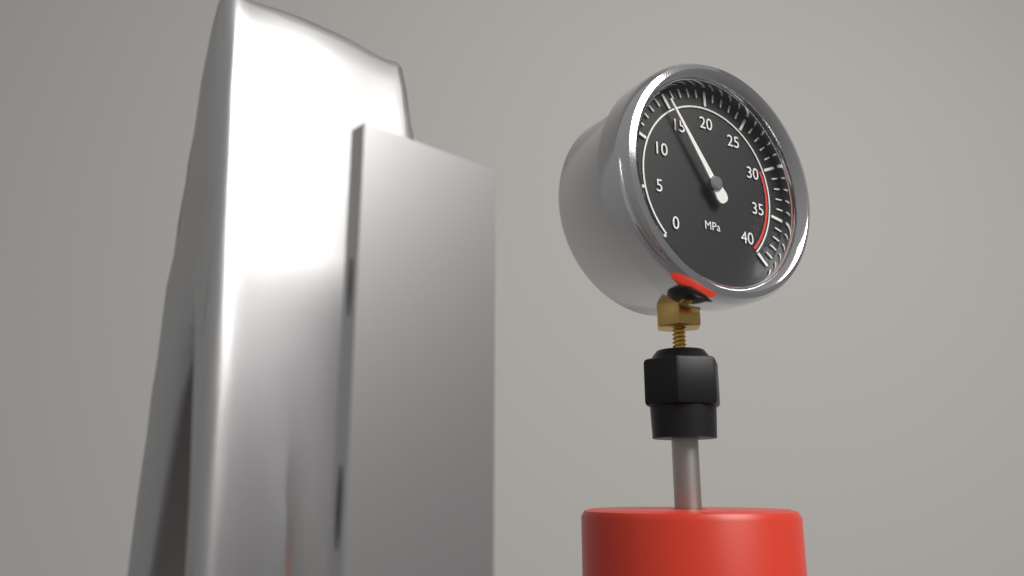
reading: 15 MPa
